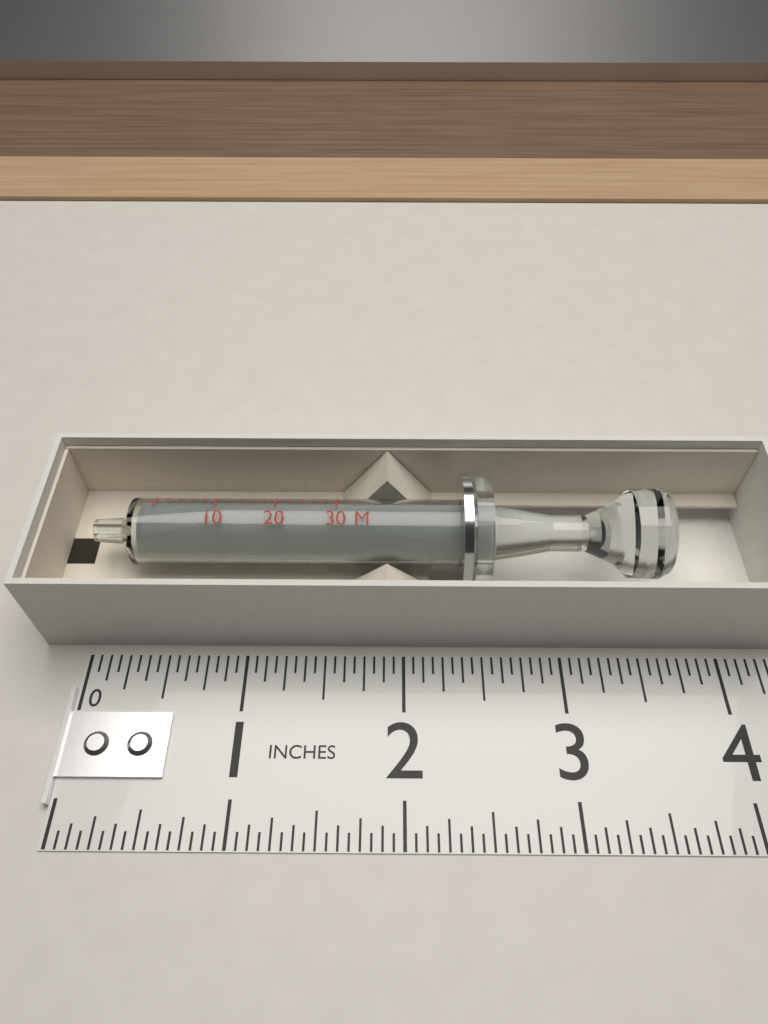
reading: 3.6875 in
